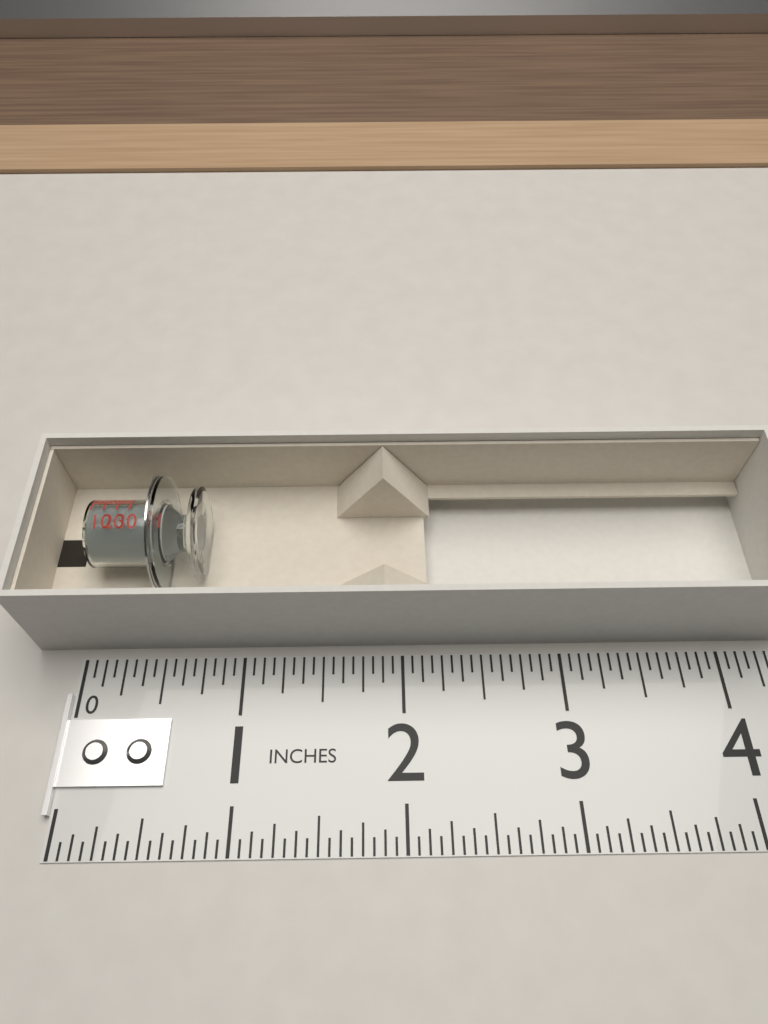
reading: 0.7500 in
